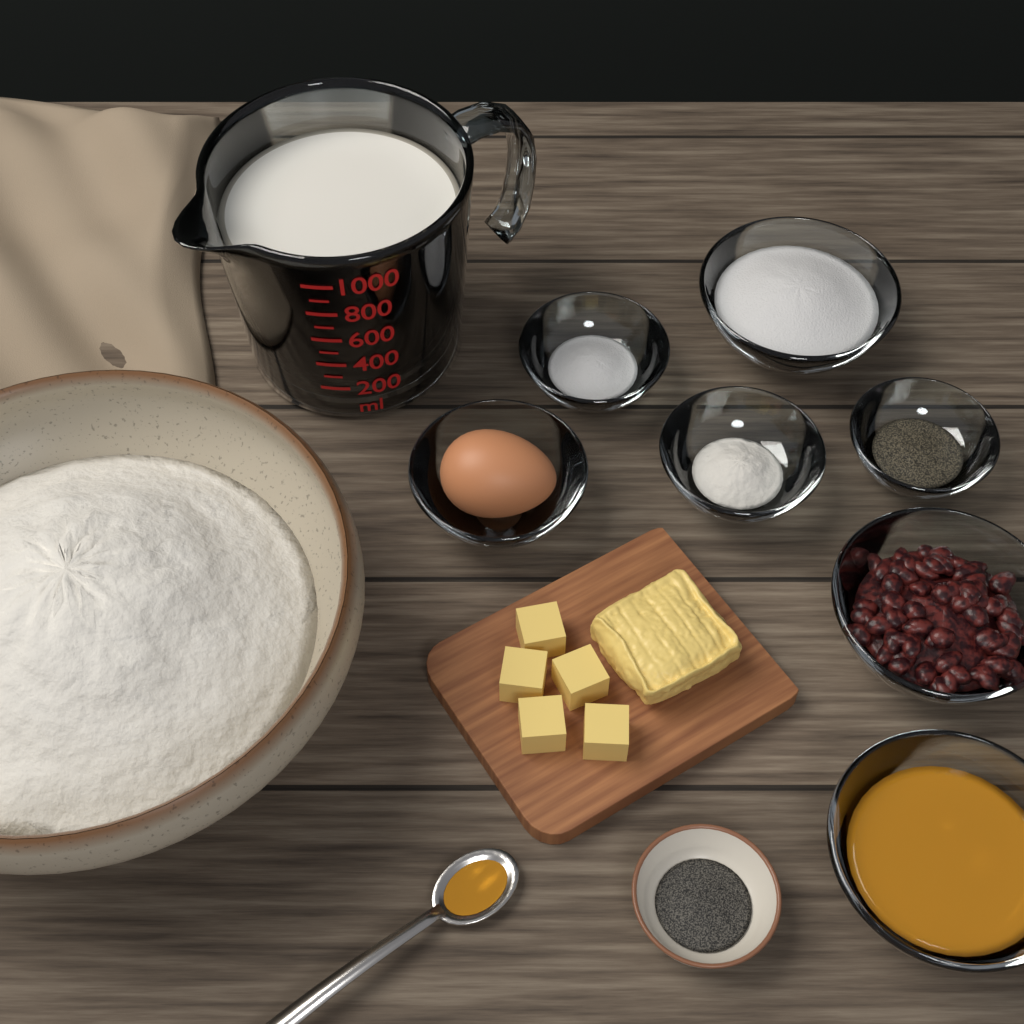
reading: 900 ml
